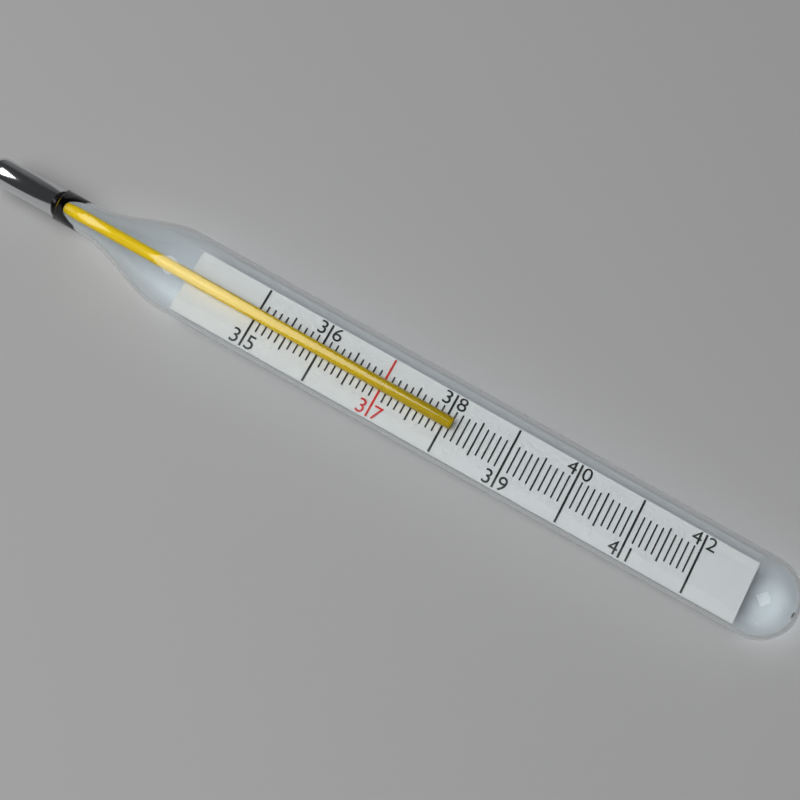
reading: 38.1 (no unit)
